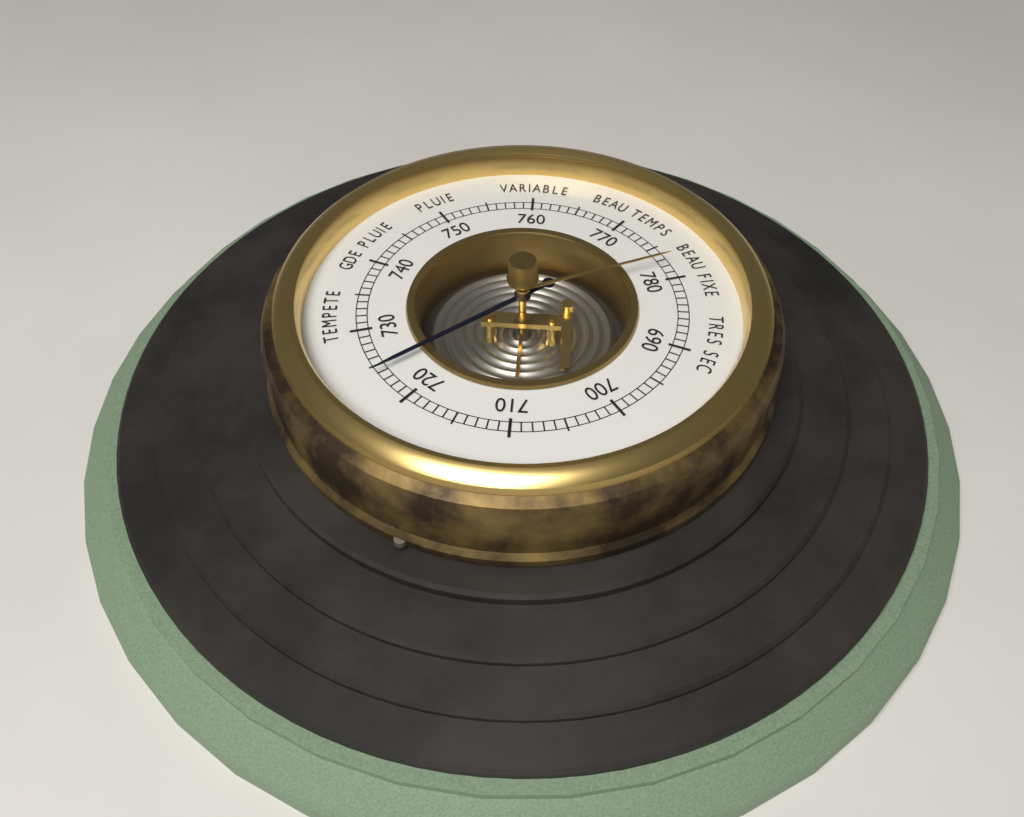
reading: 724 (no unit)
